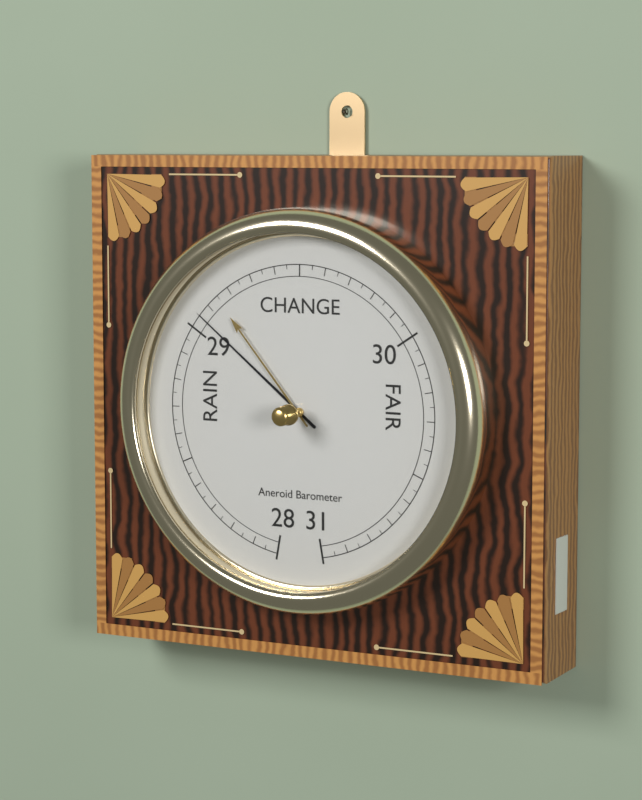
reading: 29.05 inHg
